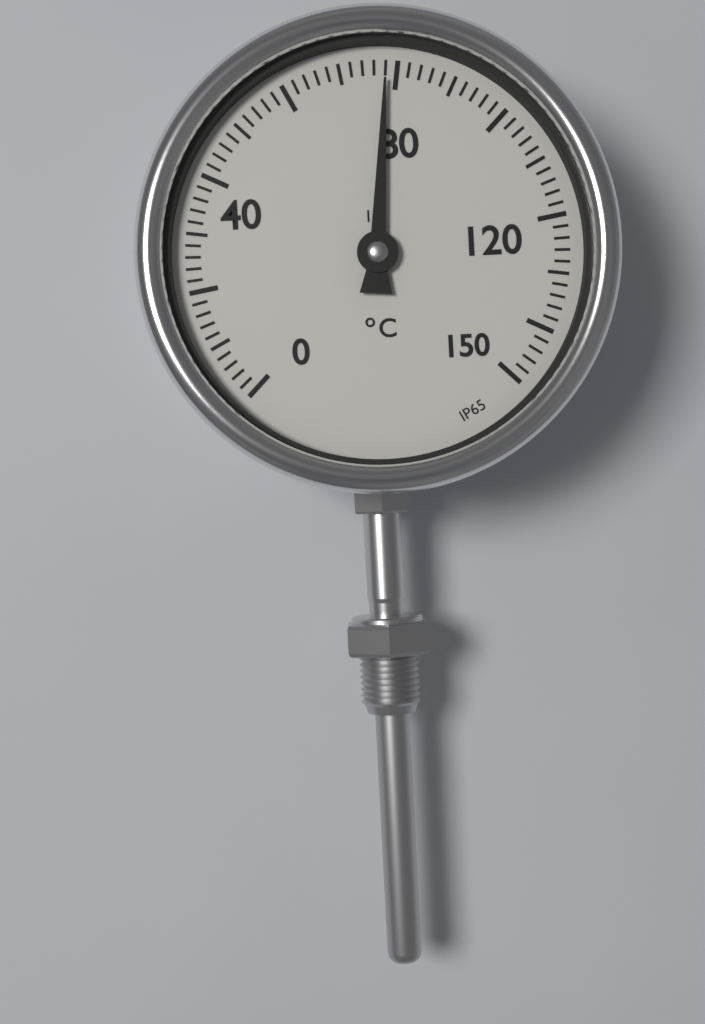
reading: 78 °C
